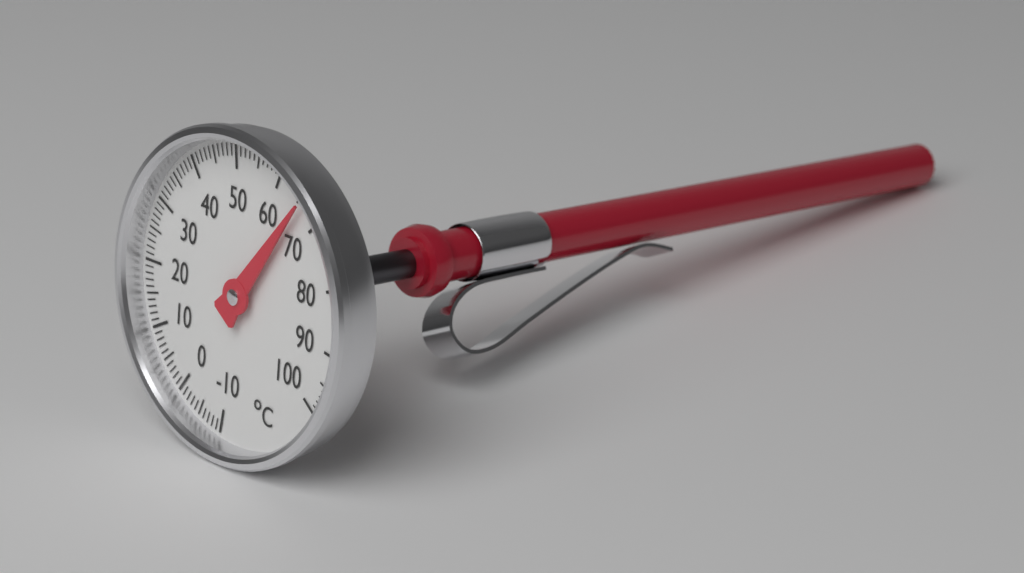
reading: 66 °C
